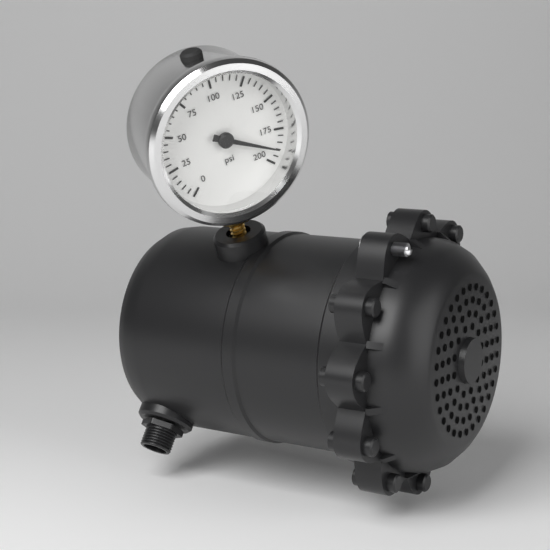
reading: 190 psi
